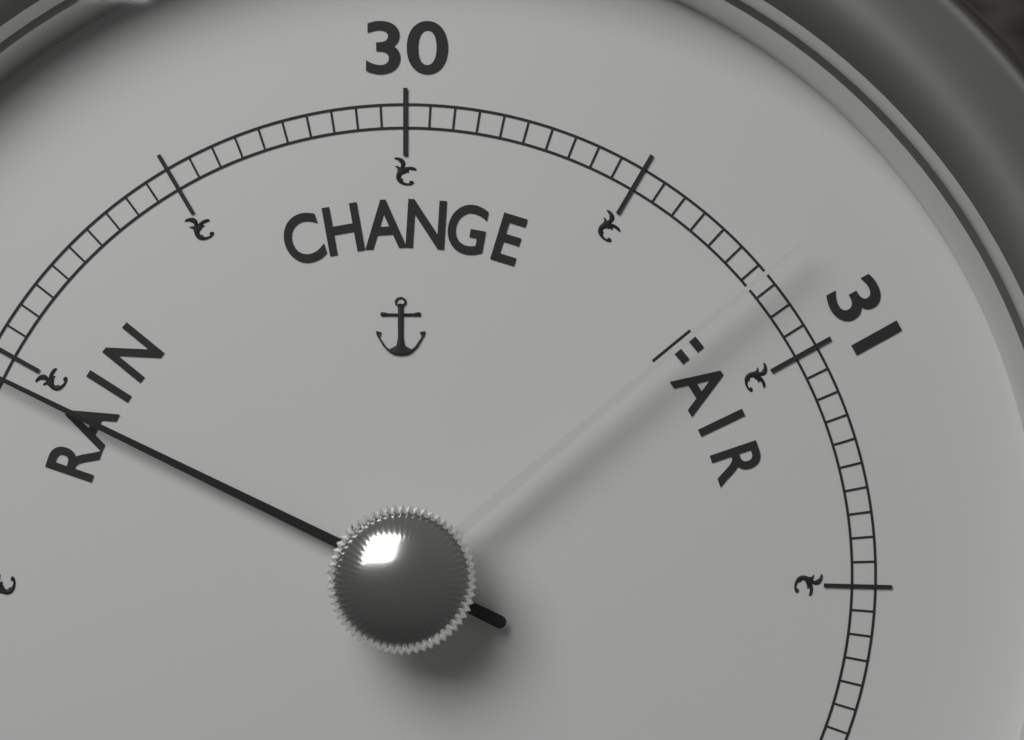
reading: 28.95 (no unit)
